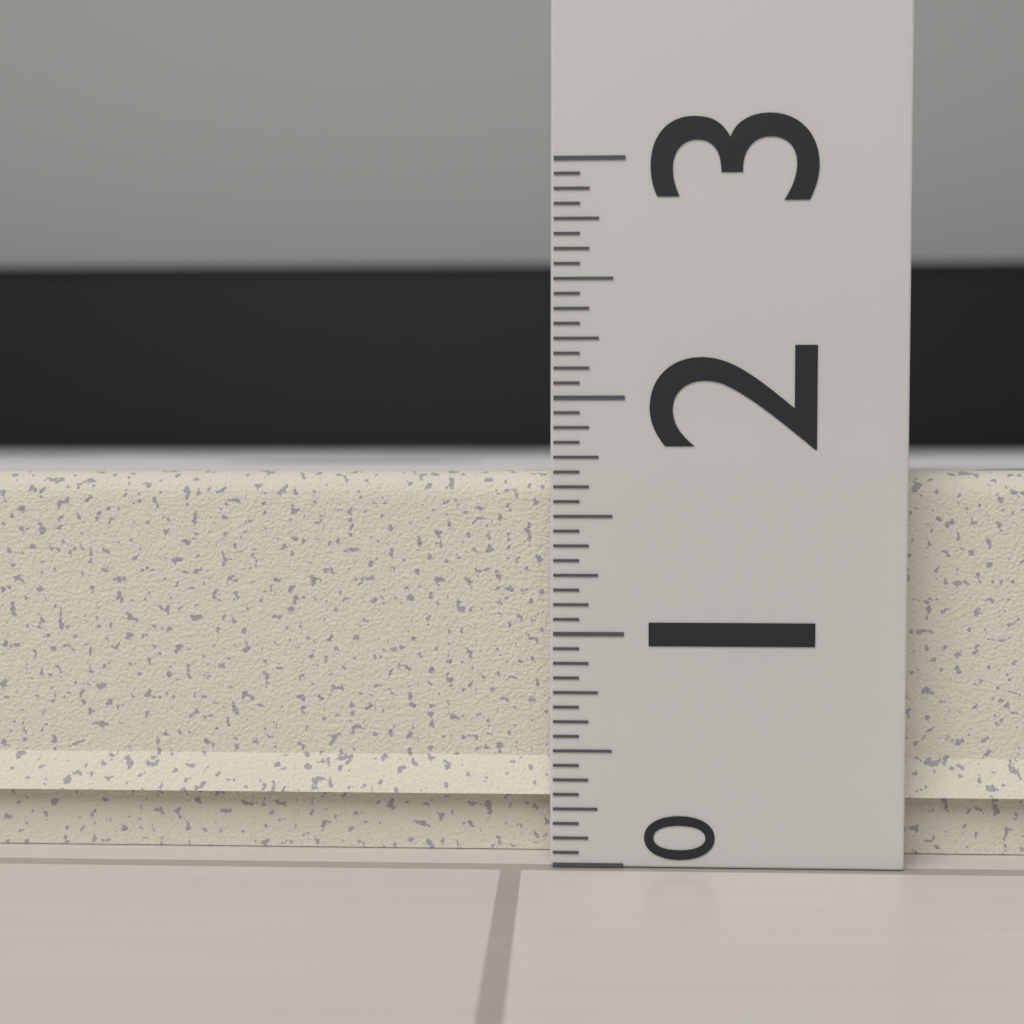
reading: 1.6875 (no unit)
